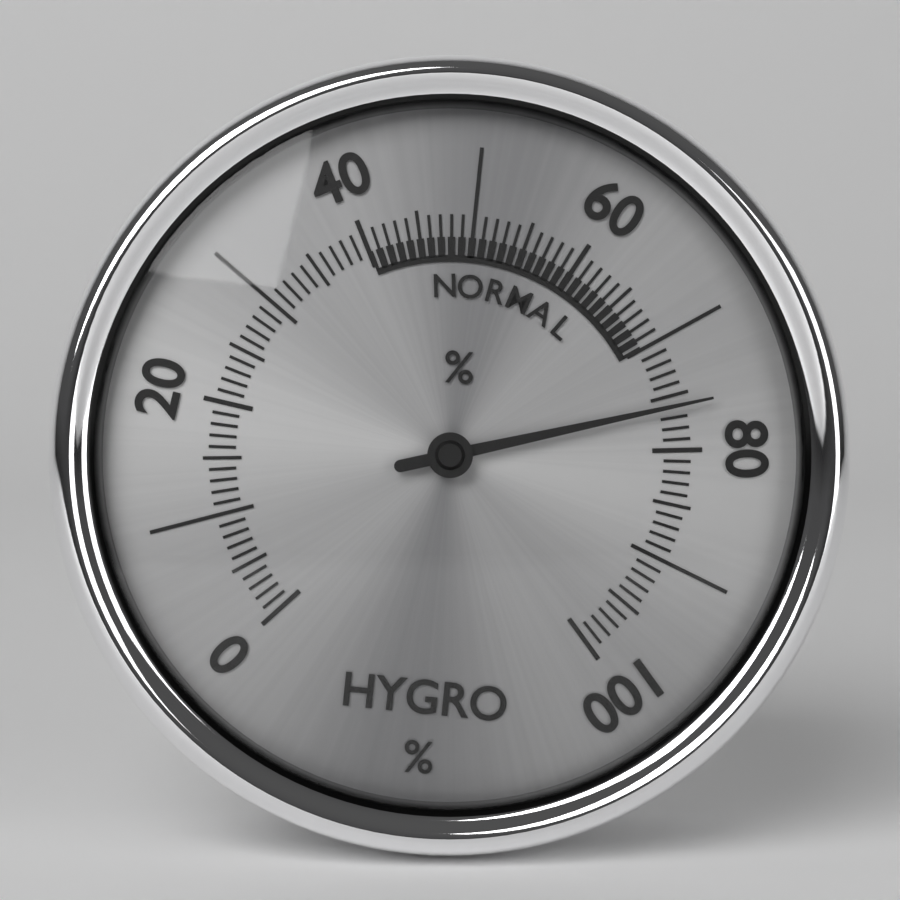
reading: 76 %
